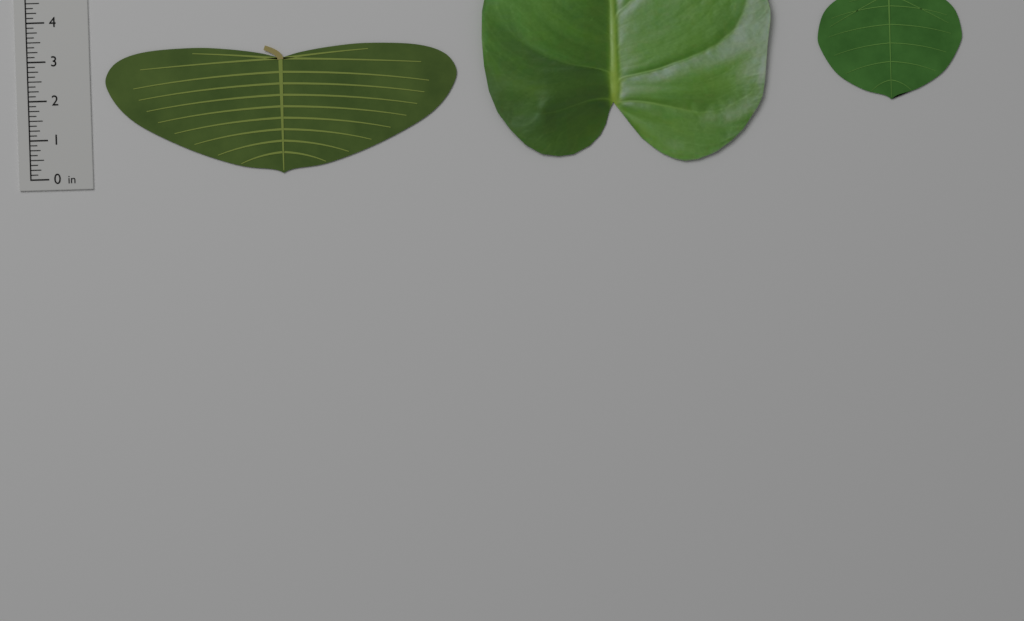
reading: 3.250 in
